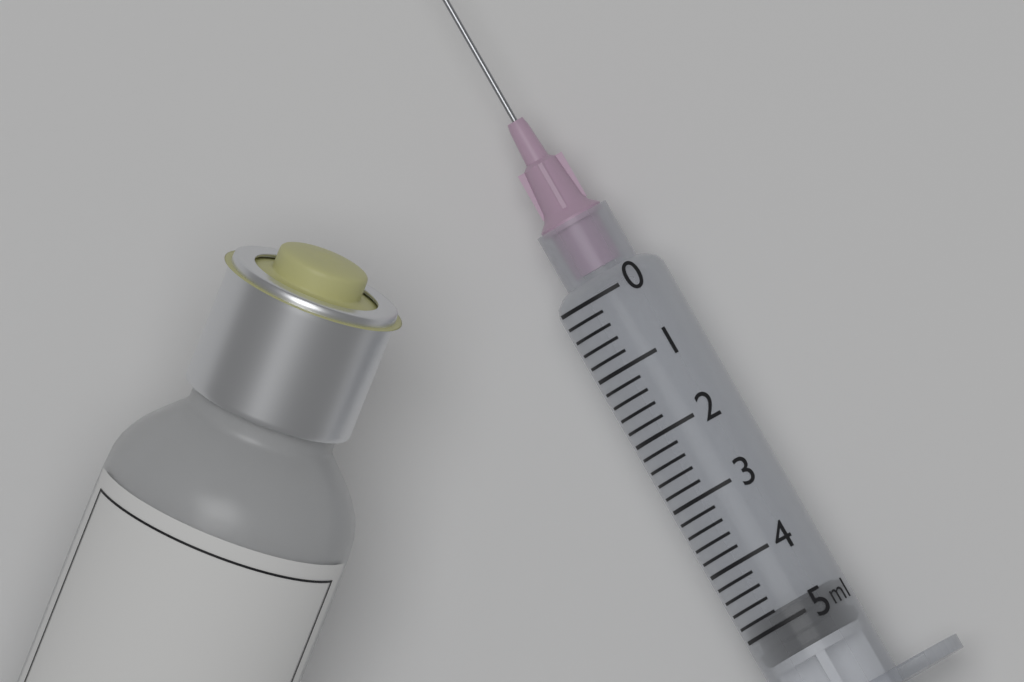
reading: 4.8 ml
